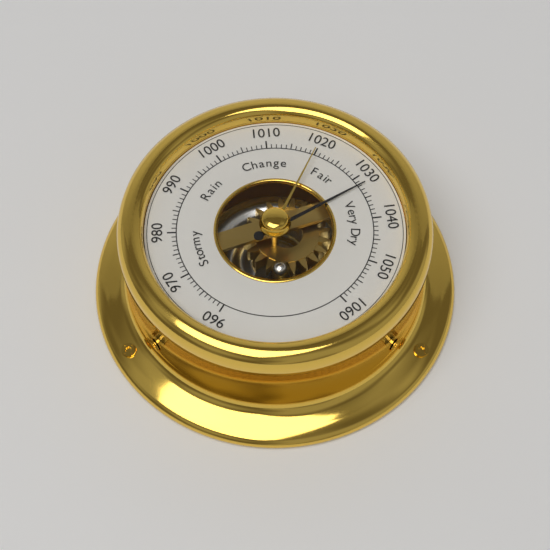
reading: 1032 (no unit)
